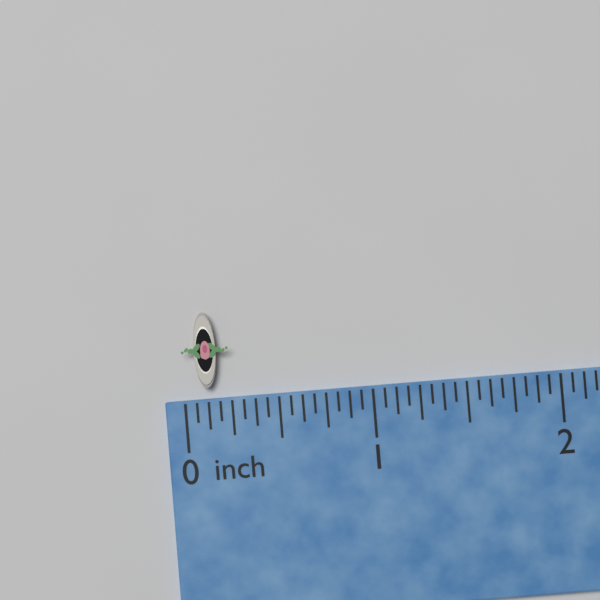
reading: 0.2500 inch
